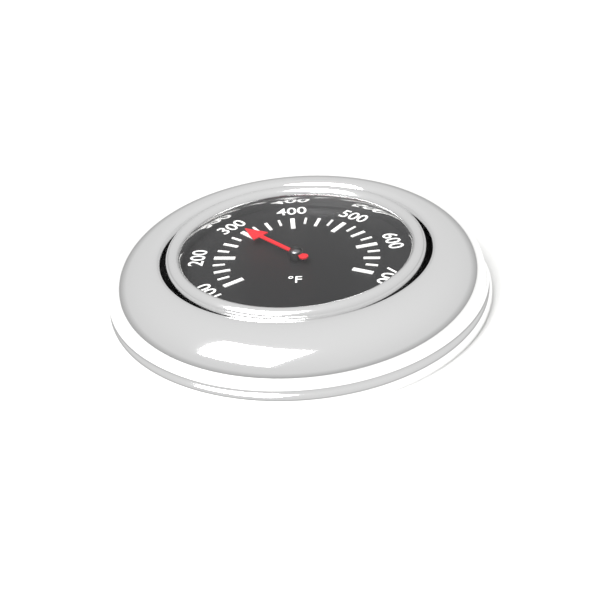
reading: 300 °F
